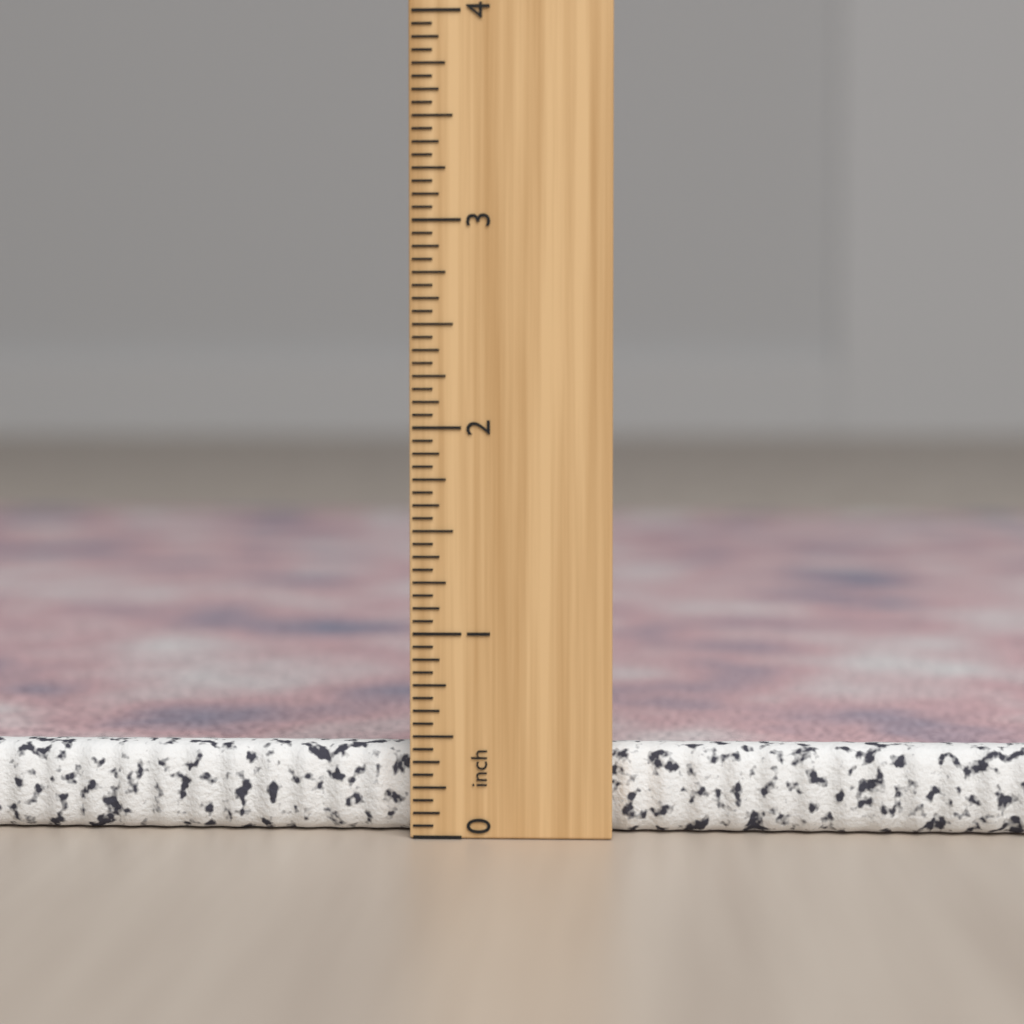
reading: 0.4375 inch
